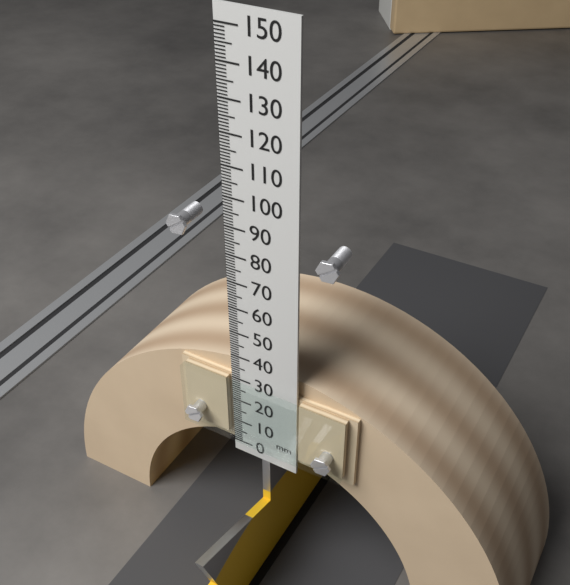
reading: 30 mm
